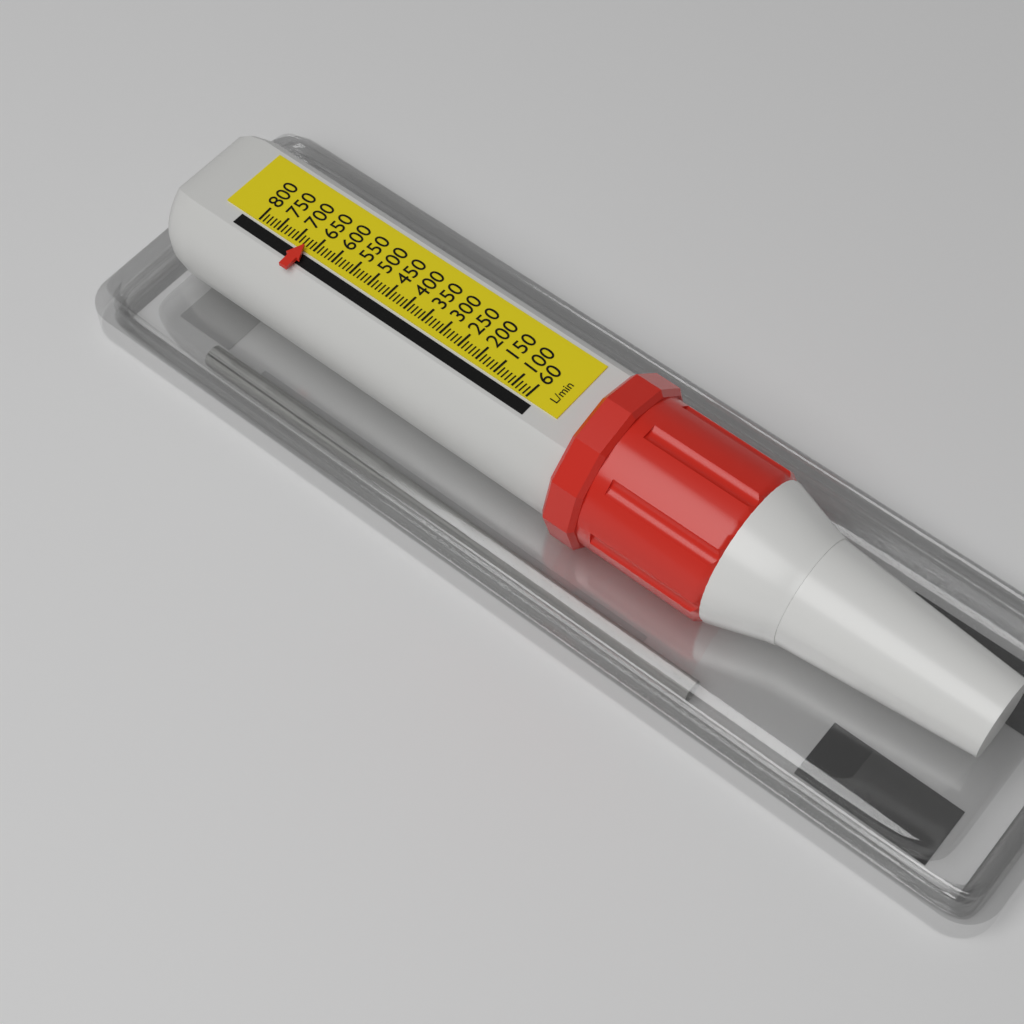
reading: 670 L/min
